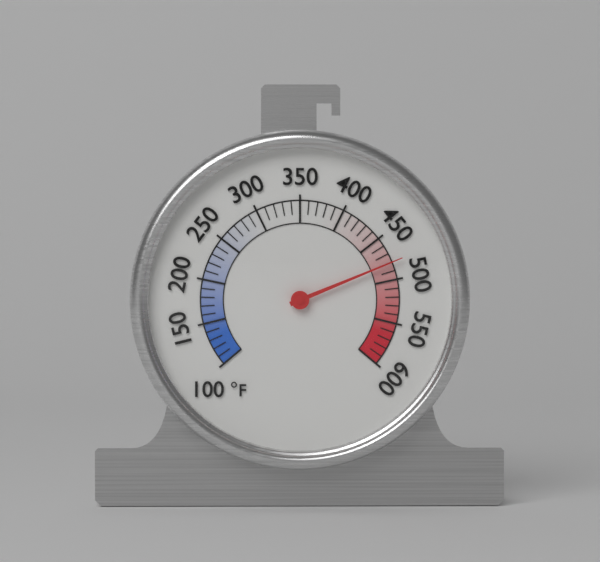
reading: 480 °F
